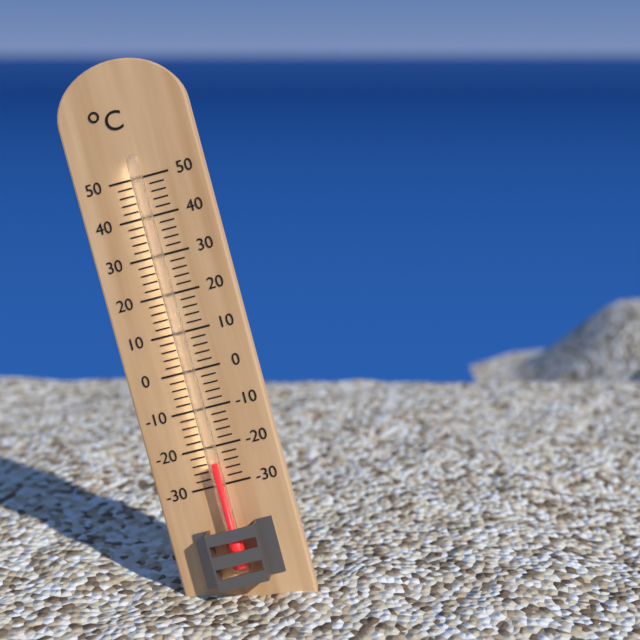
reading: -24 °C
